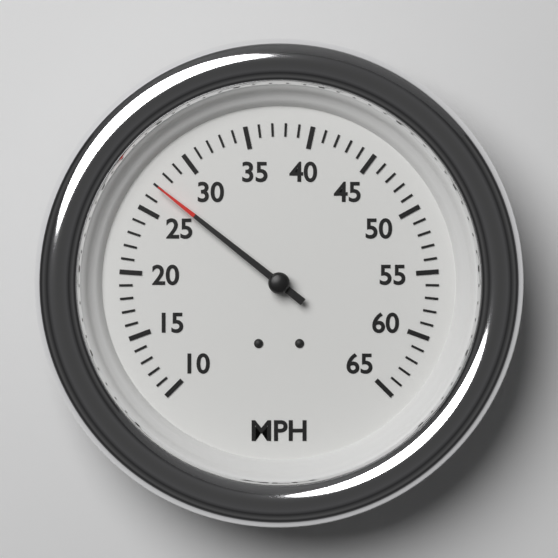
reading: 27 MPH
